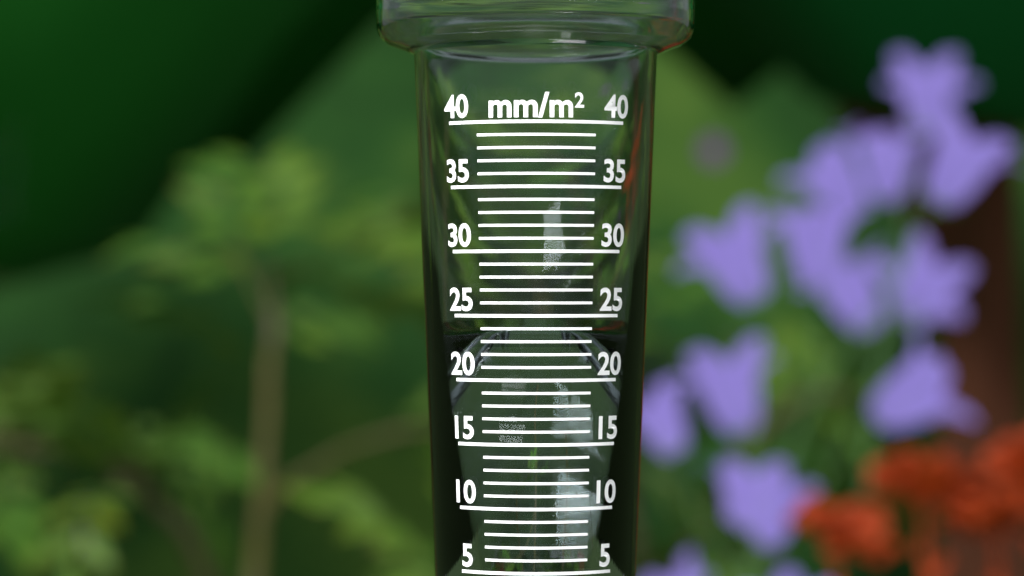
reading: 23 mm
